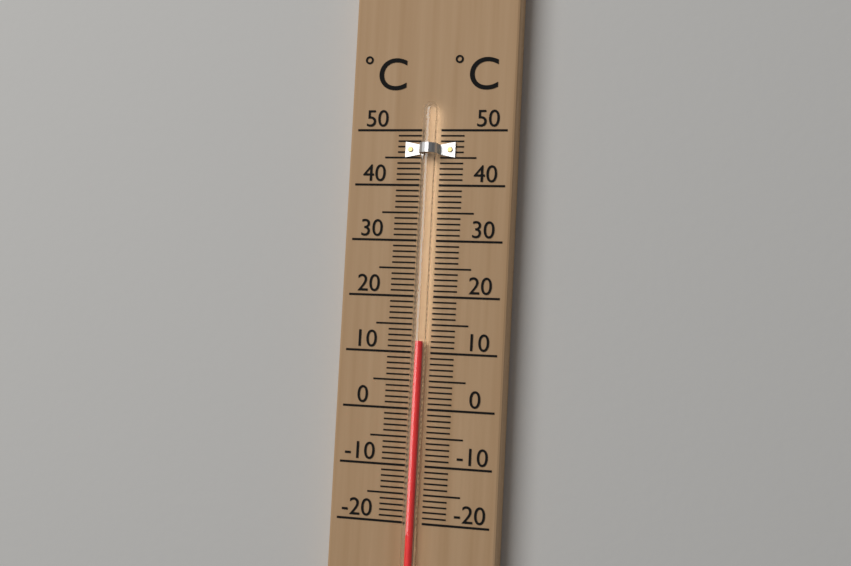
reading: 12 °C
